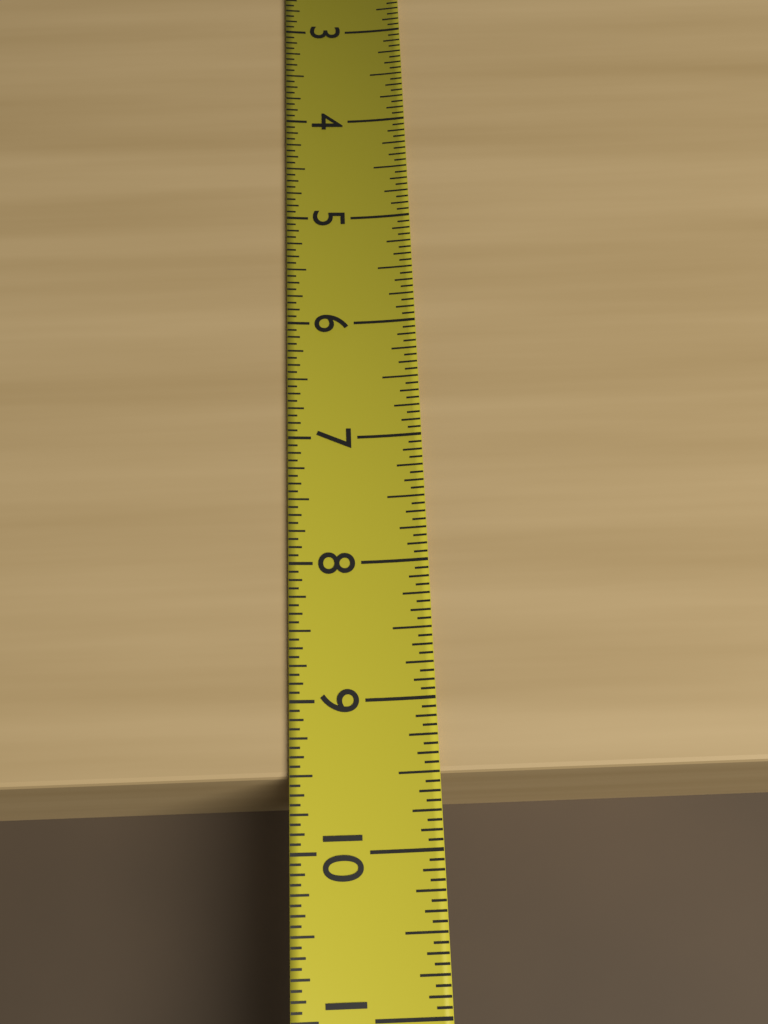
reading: 9.5000 (no unit)
